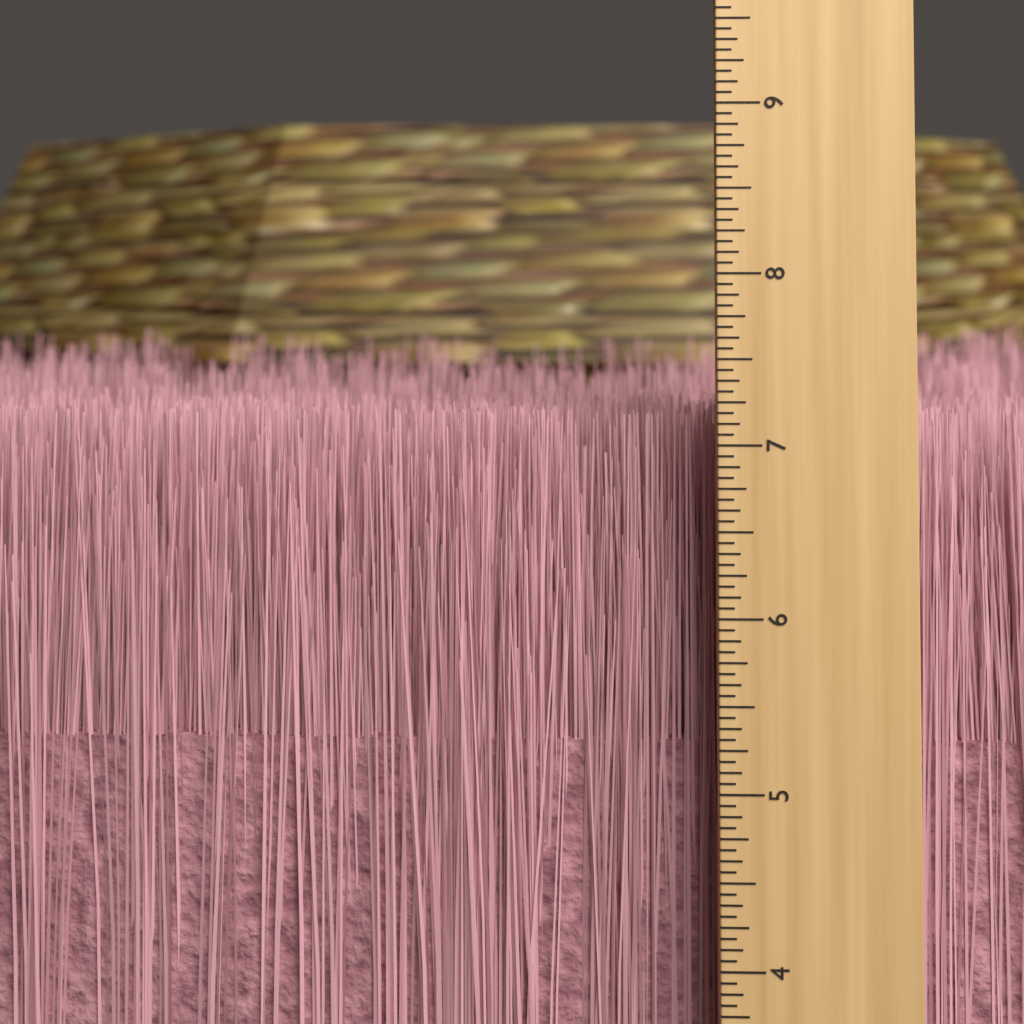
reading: 7.1250 inch
